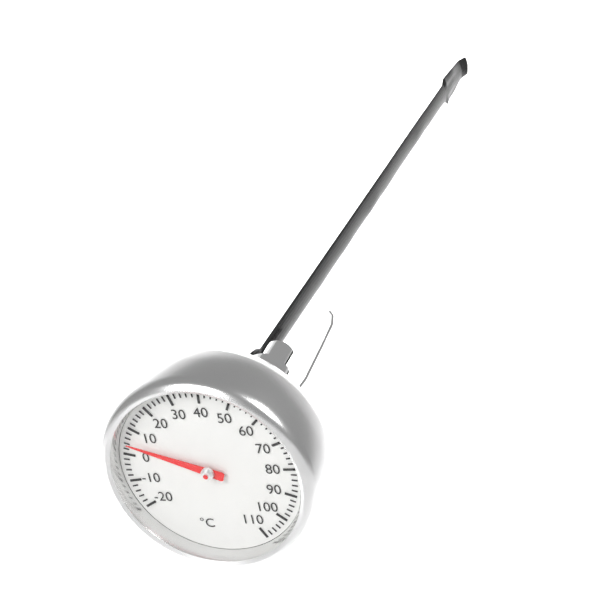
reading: 4 °C
